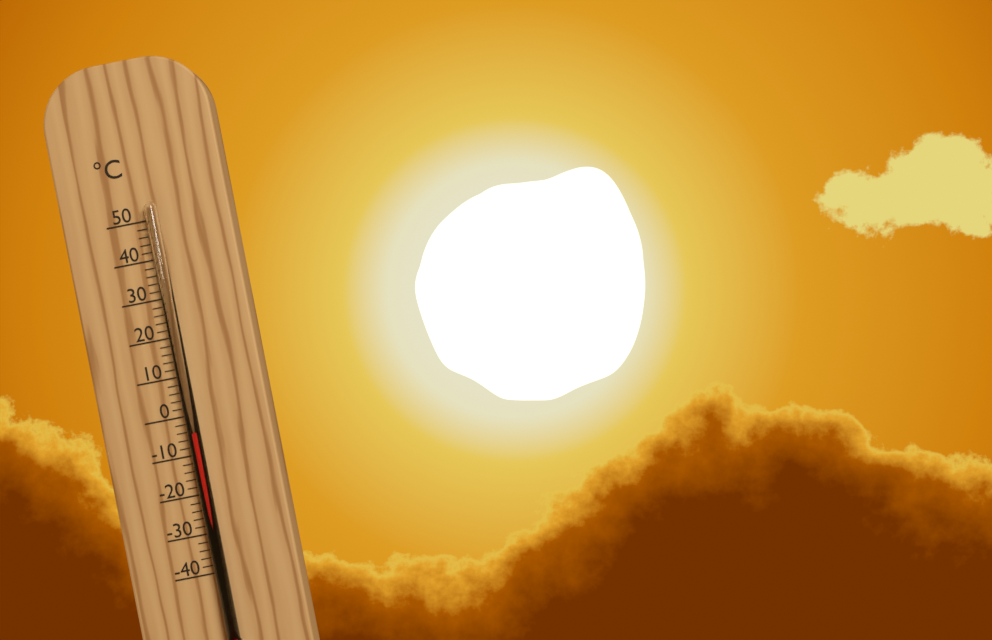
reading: -4 °C
